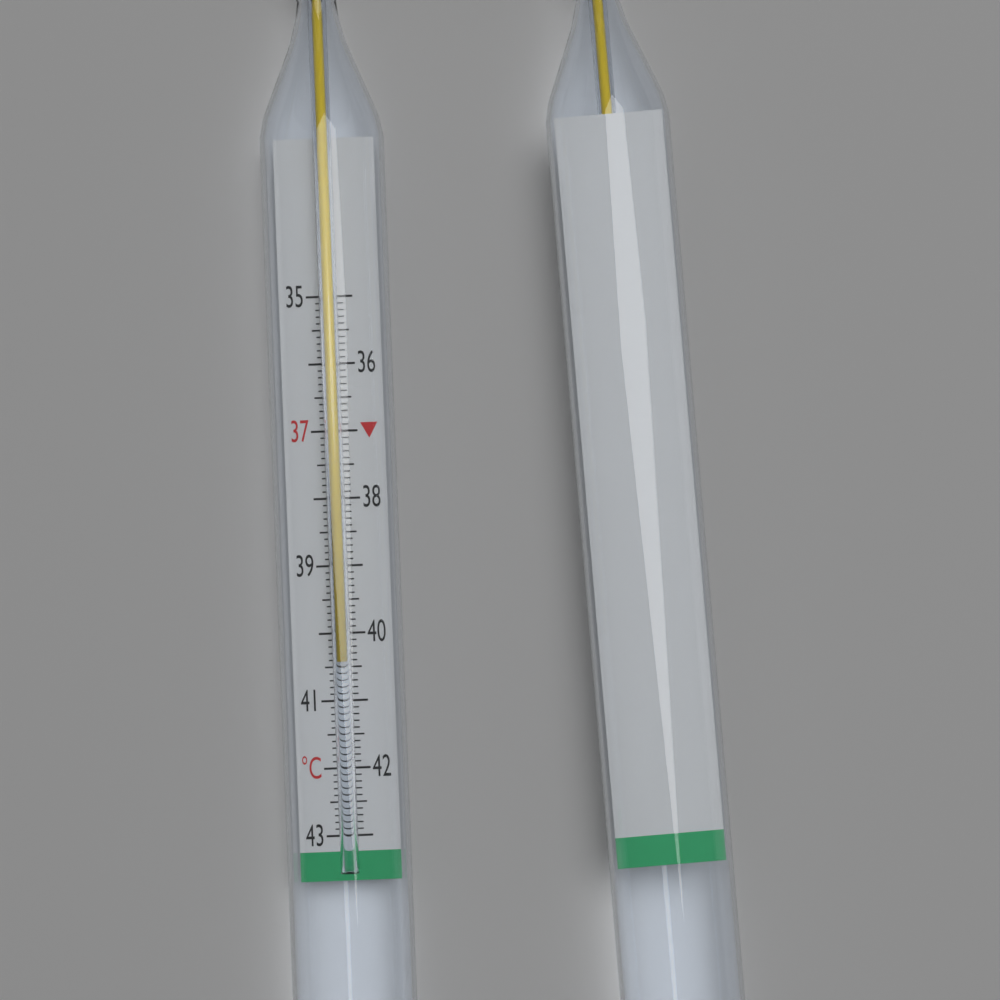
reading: 40.4 °C
